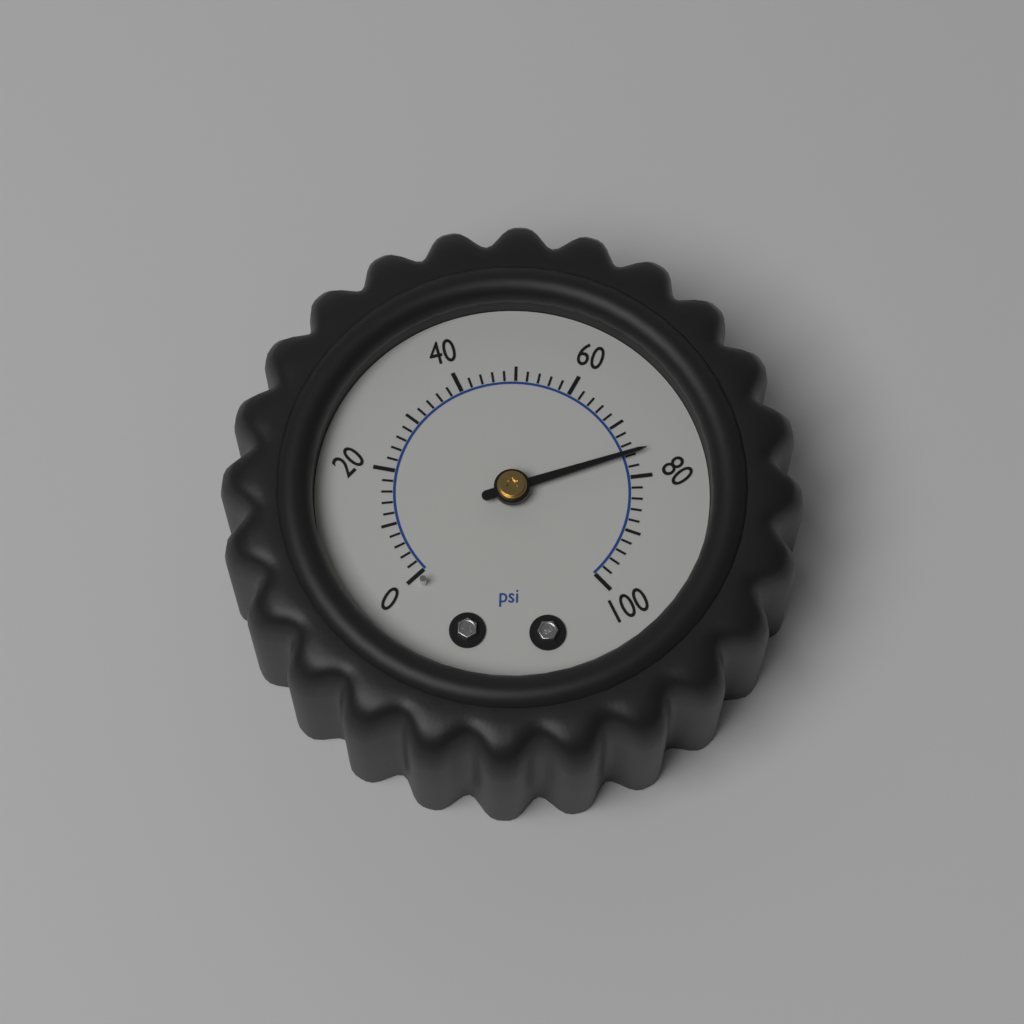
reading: 76 psi
